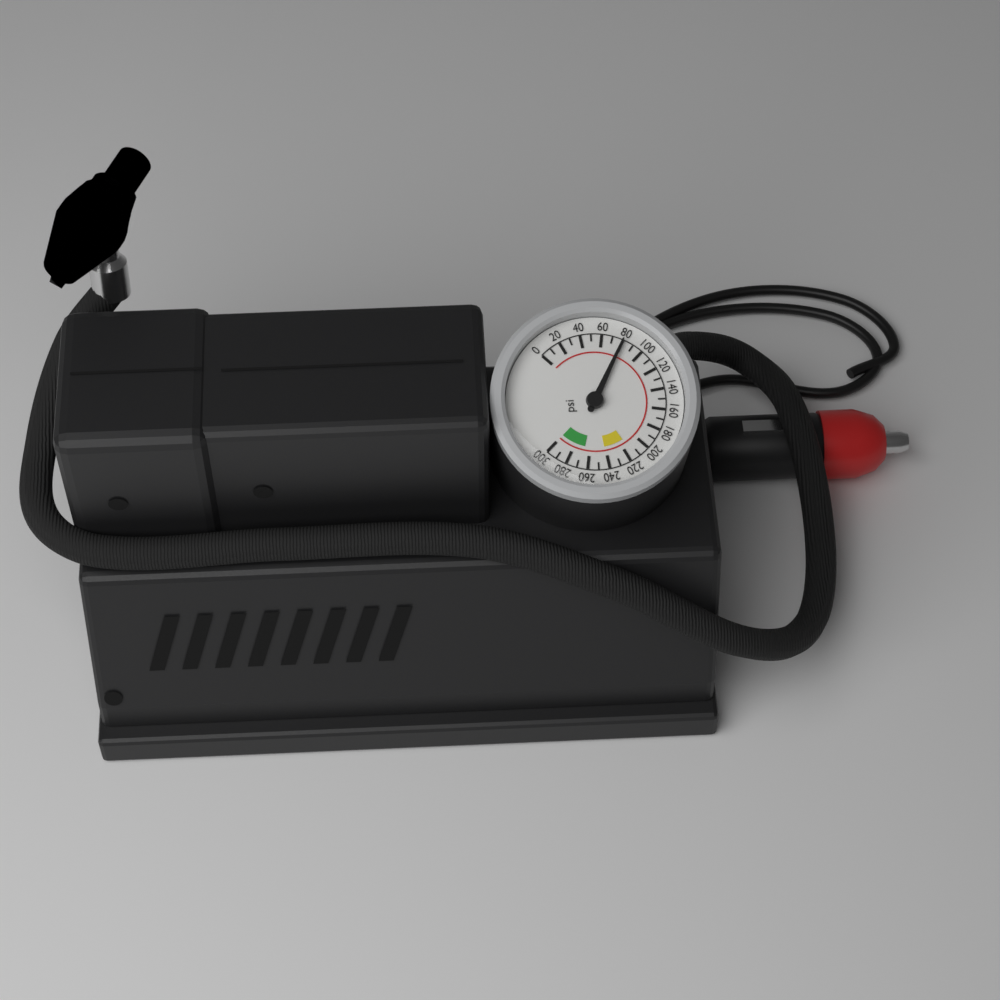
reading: 80 psi
